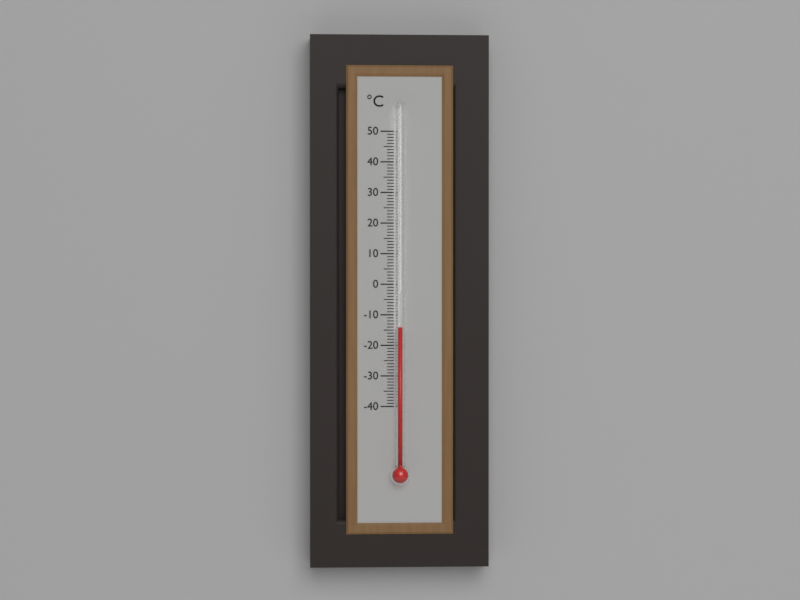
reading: -14 °C
